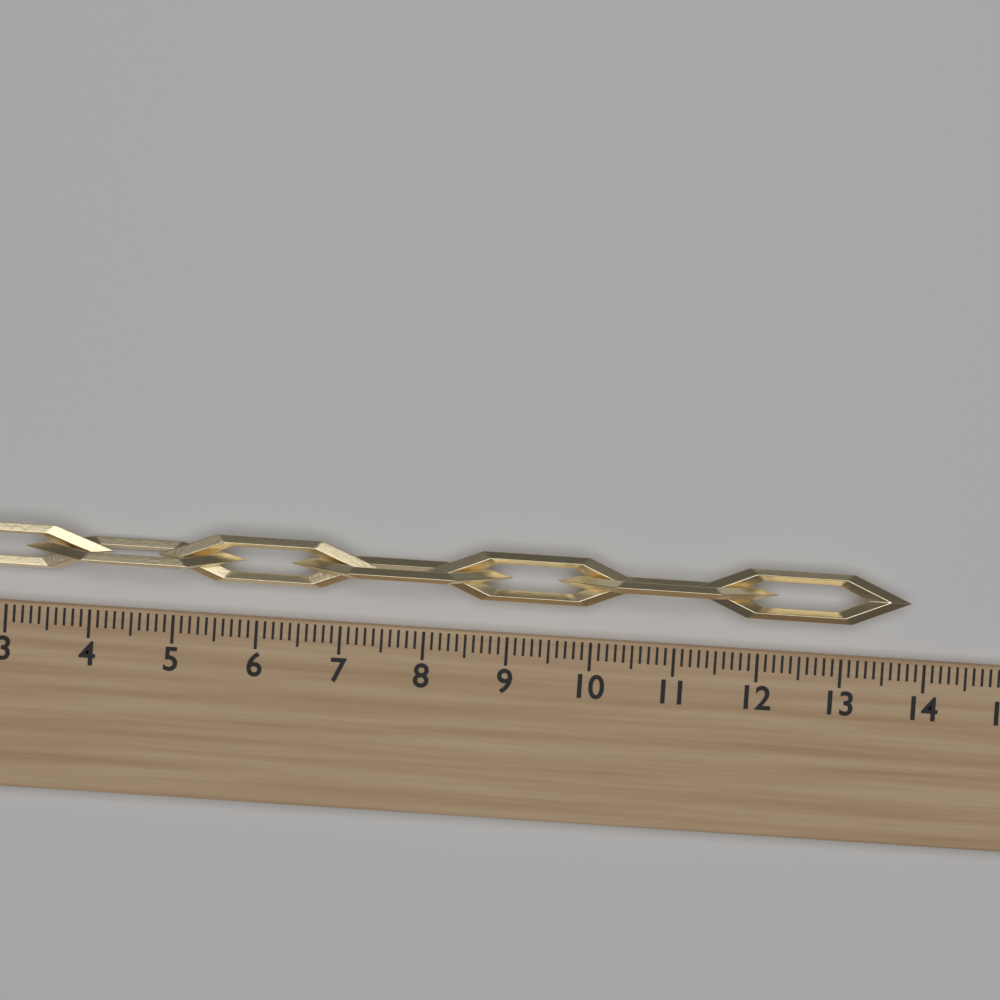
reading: 13.8 (no unit)
